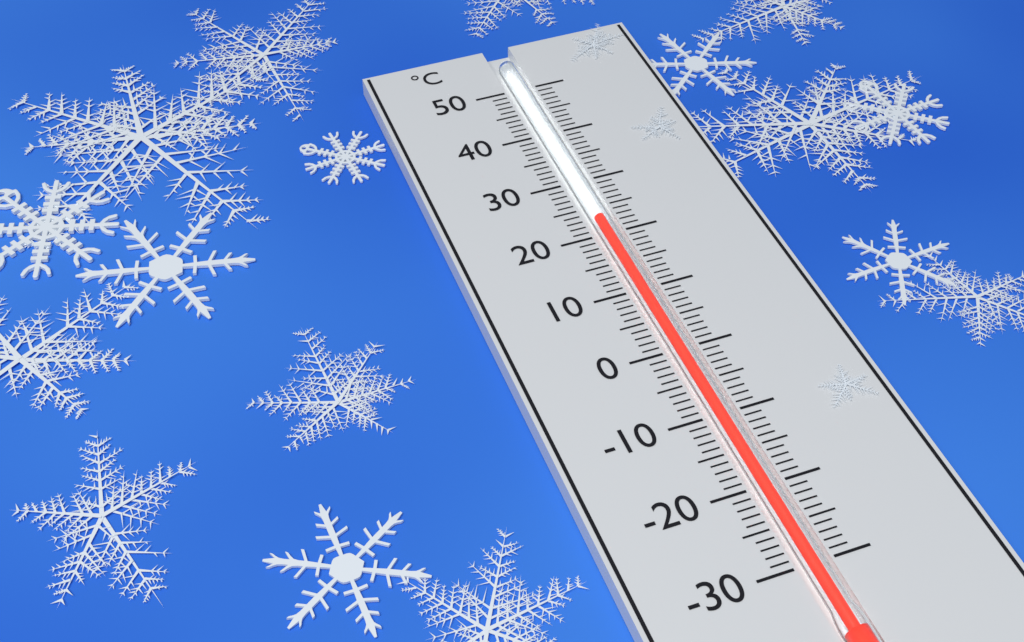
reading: 23 °C
